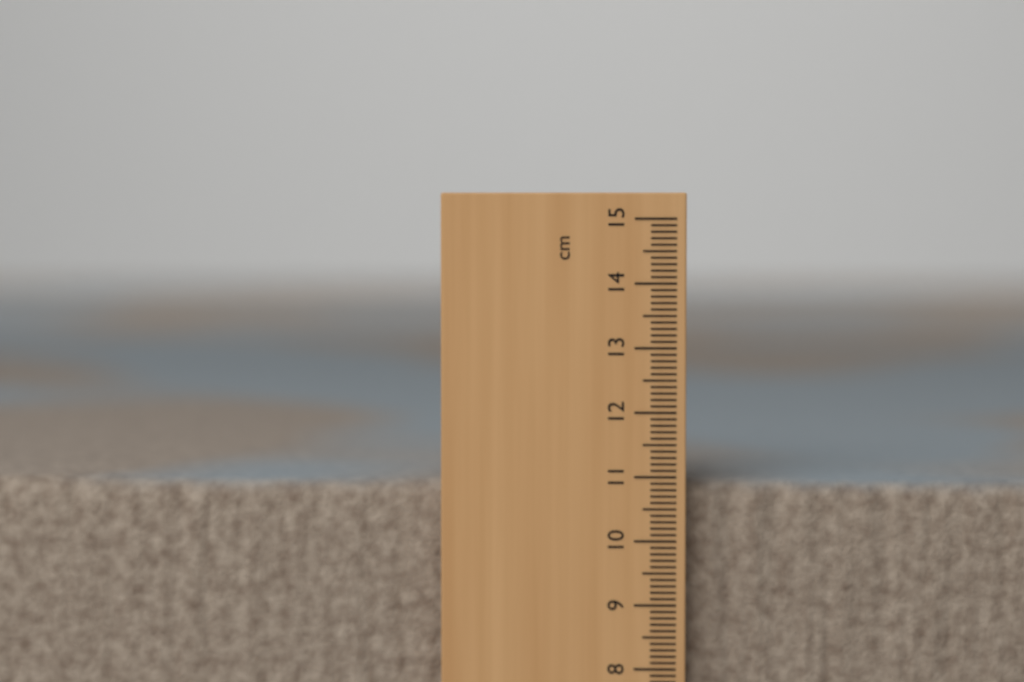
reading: 10.9 cm
